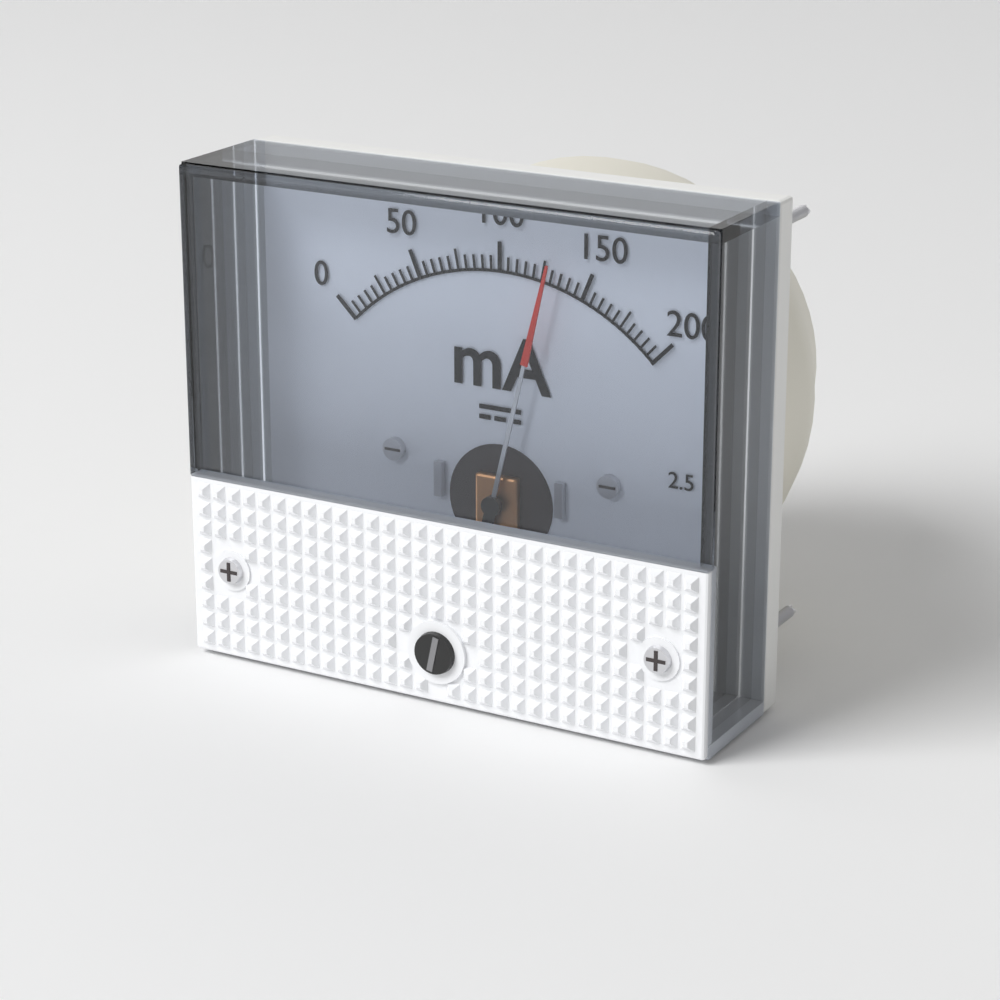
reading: 130 mA
